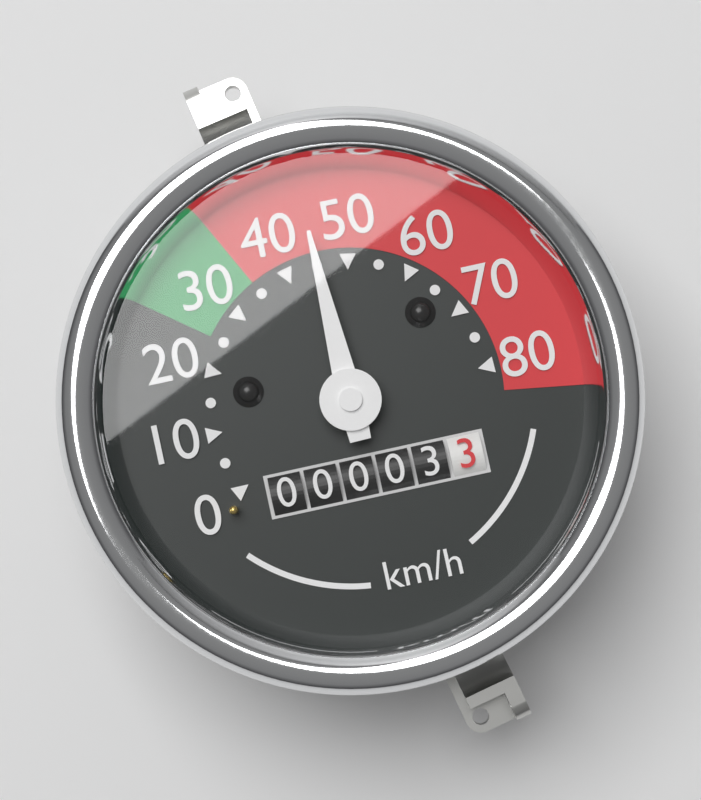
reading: 45 km/h
